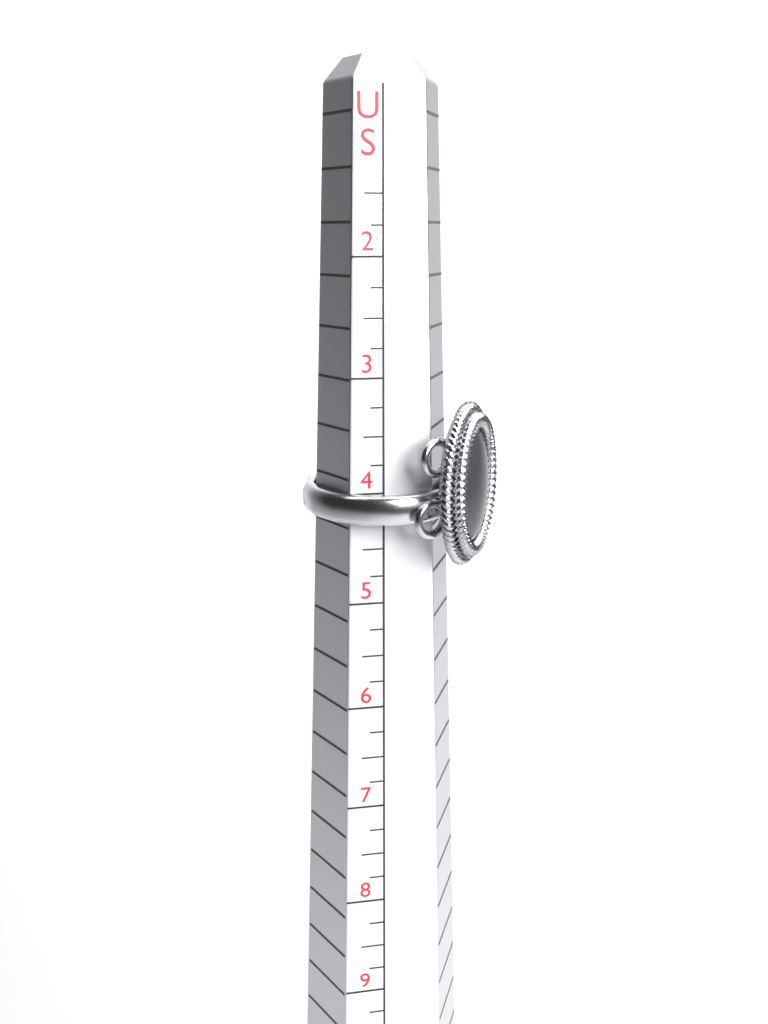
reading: 4.25 US
